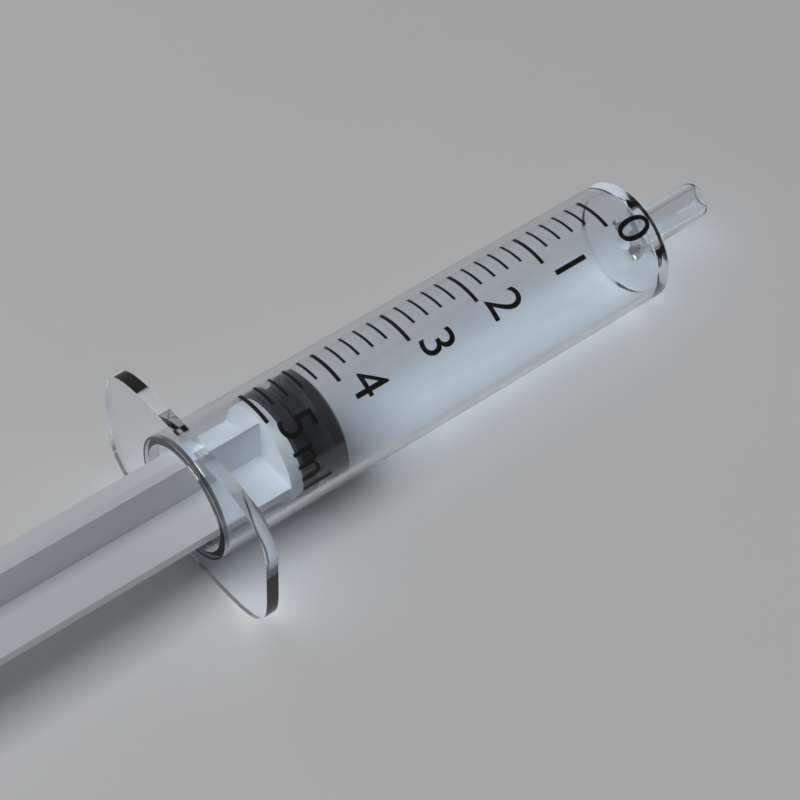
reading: 4.2 ml
